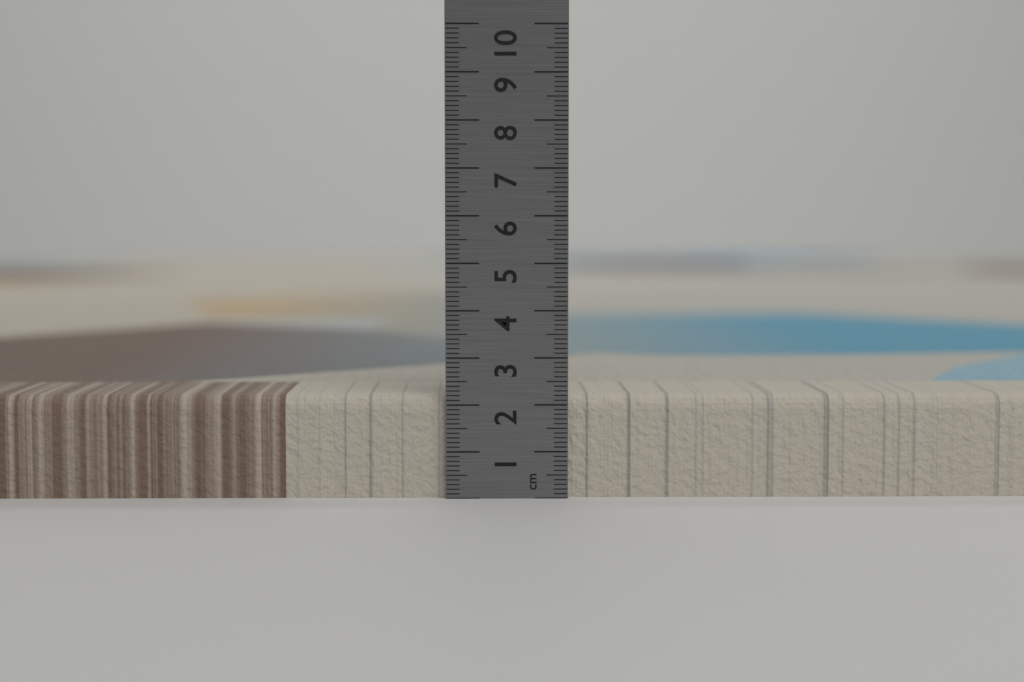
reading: 2.2 cm
